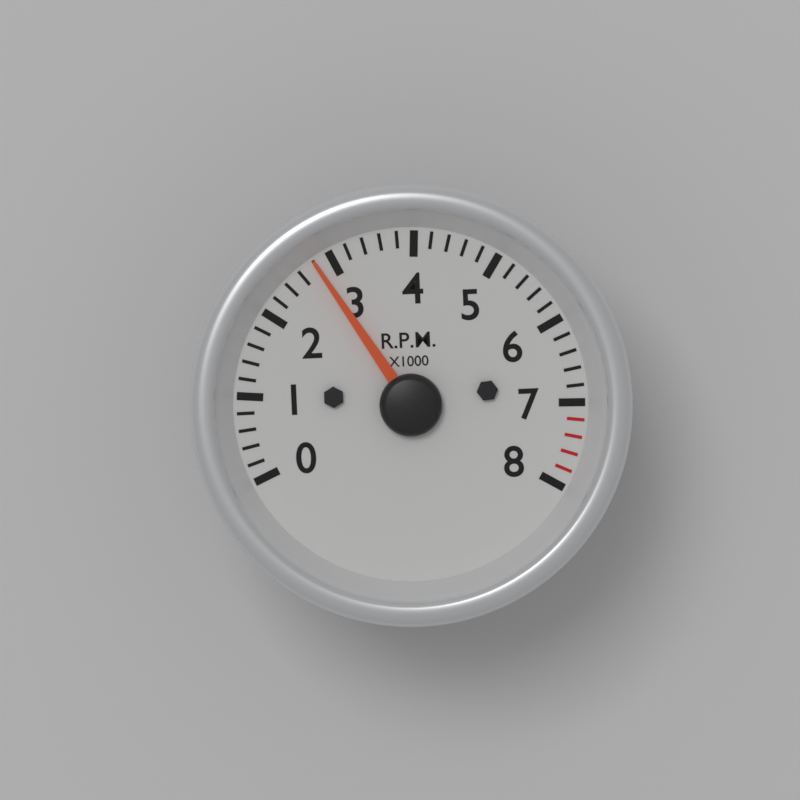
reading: 2800 RPM
